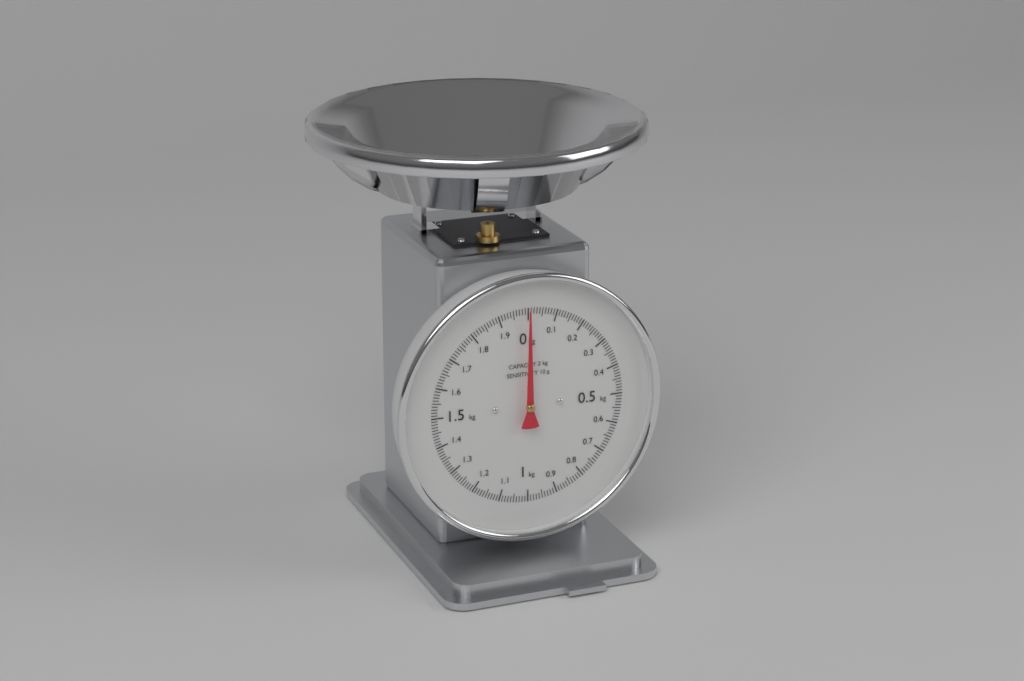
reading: 0.00 kg
